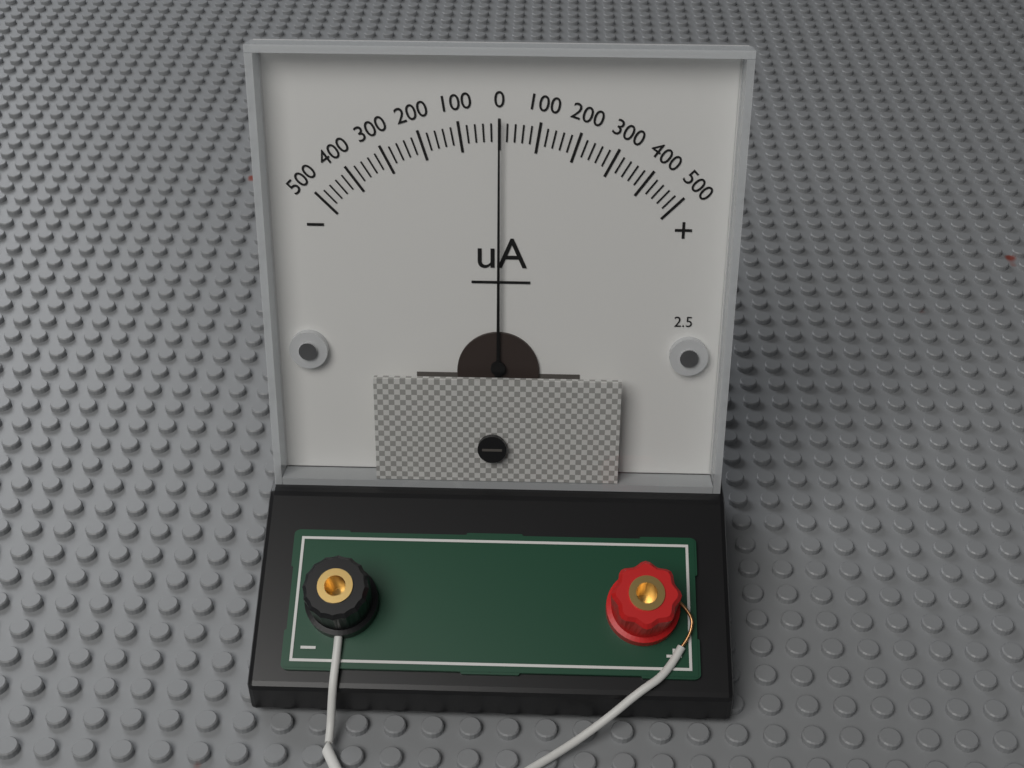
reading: 0 uA
